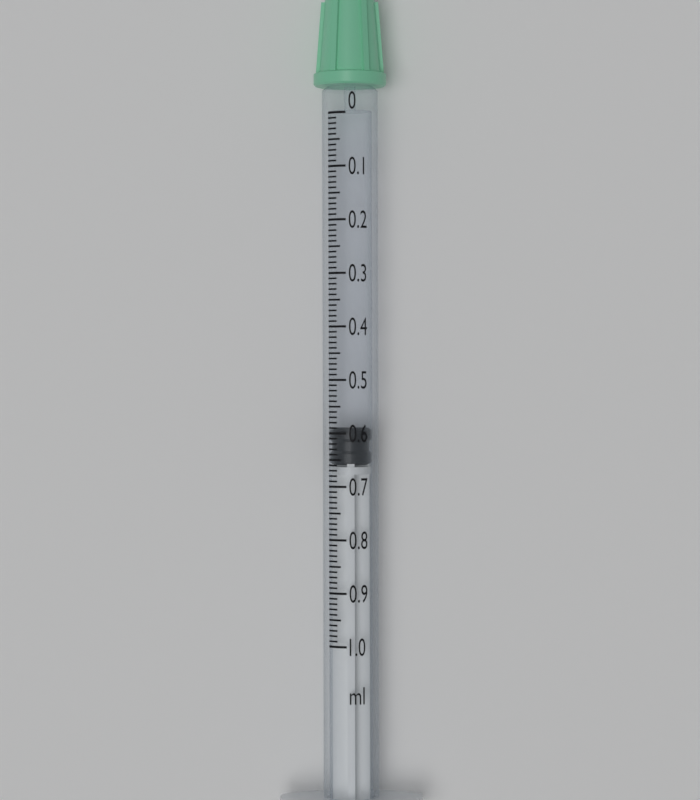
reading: 0.59 ml
